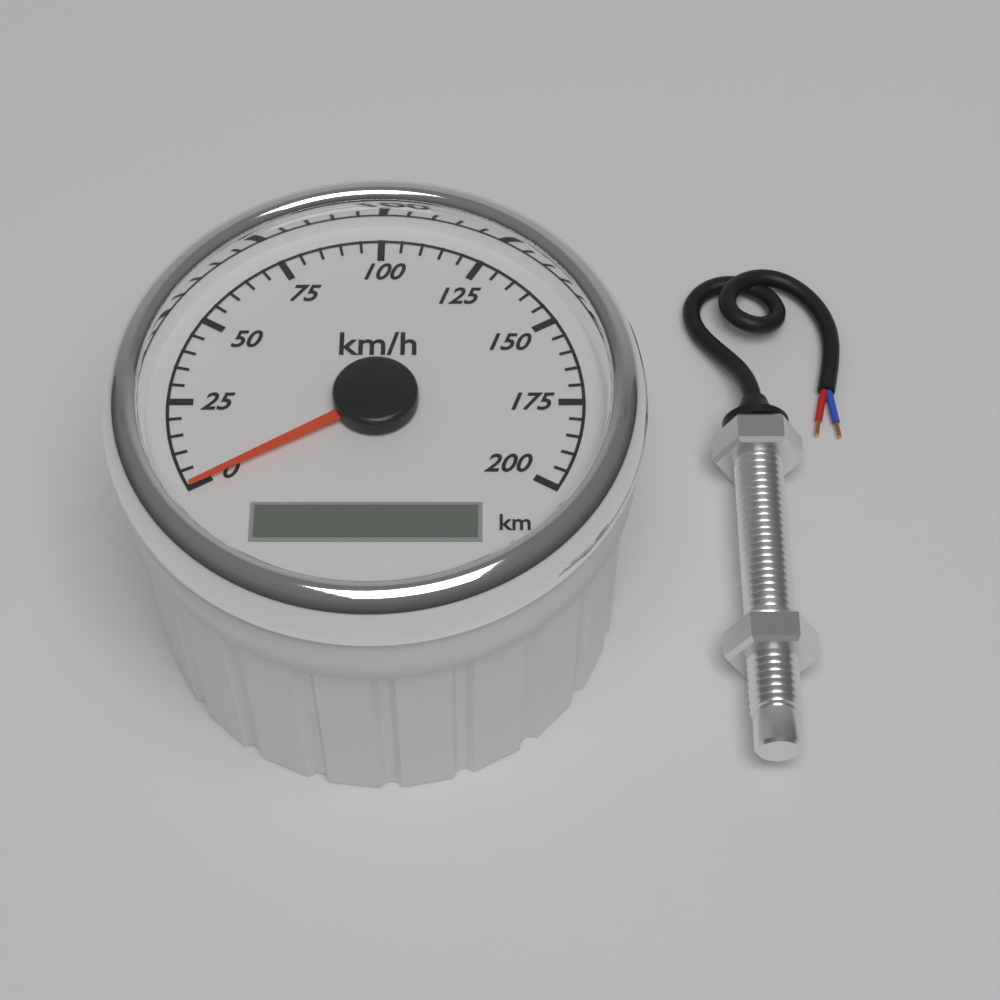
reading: 0 km/h
